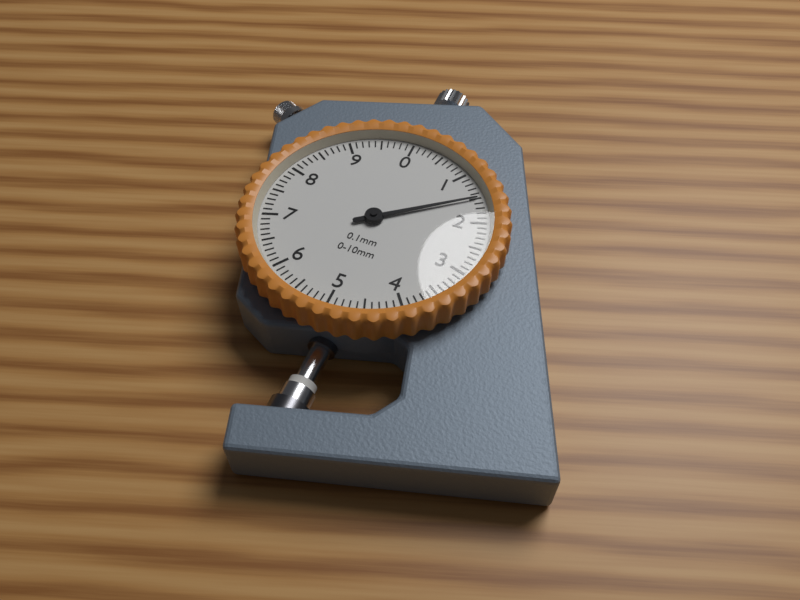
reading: 1.5 mm
